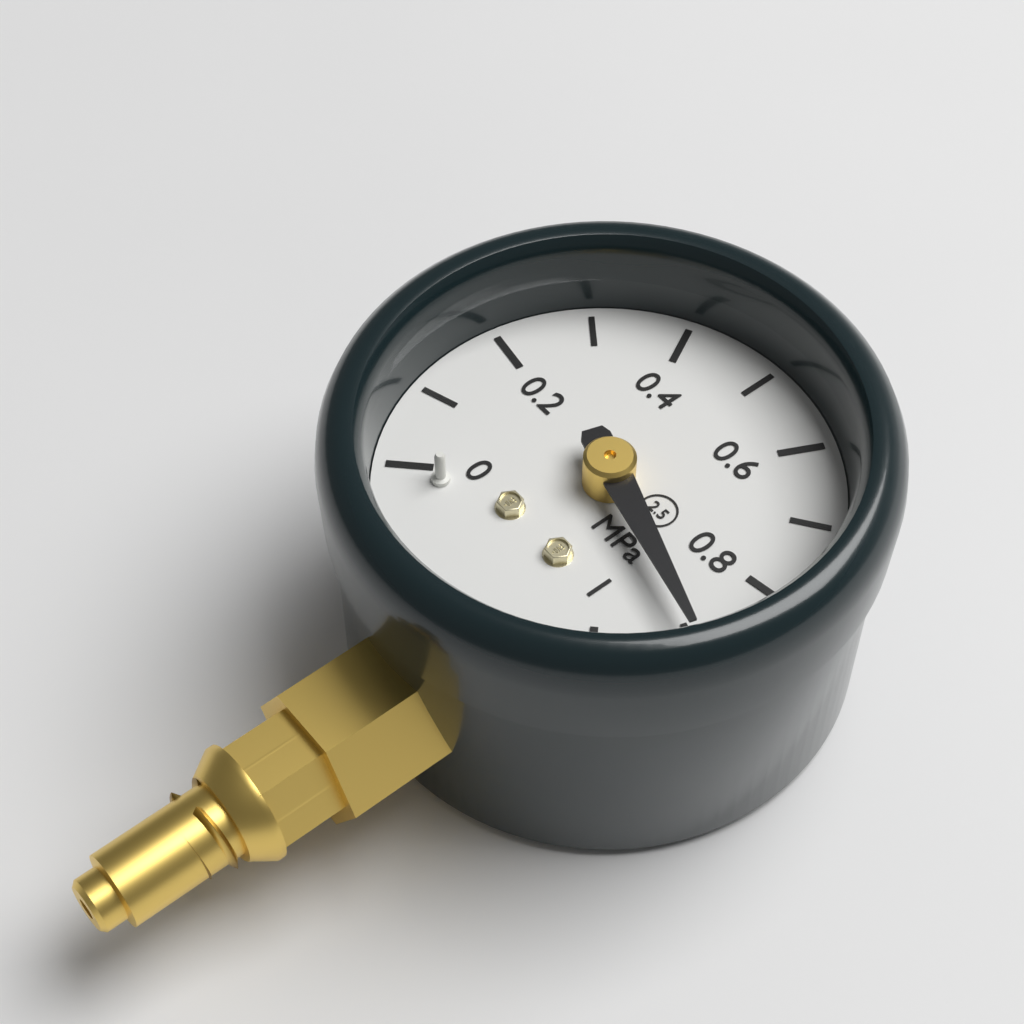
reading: 0.9 MPa
